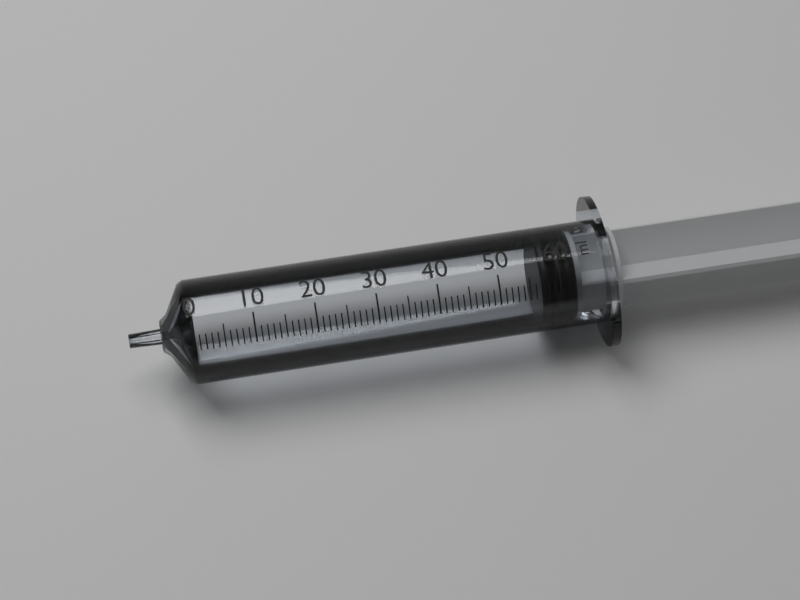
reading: 57 ml
